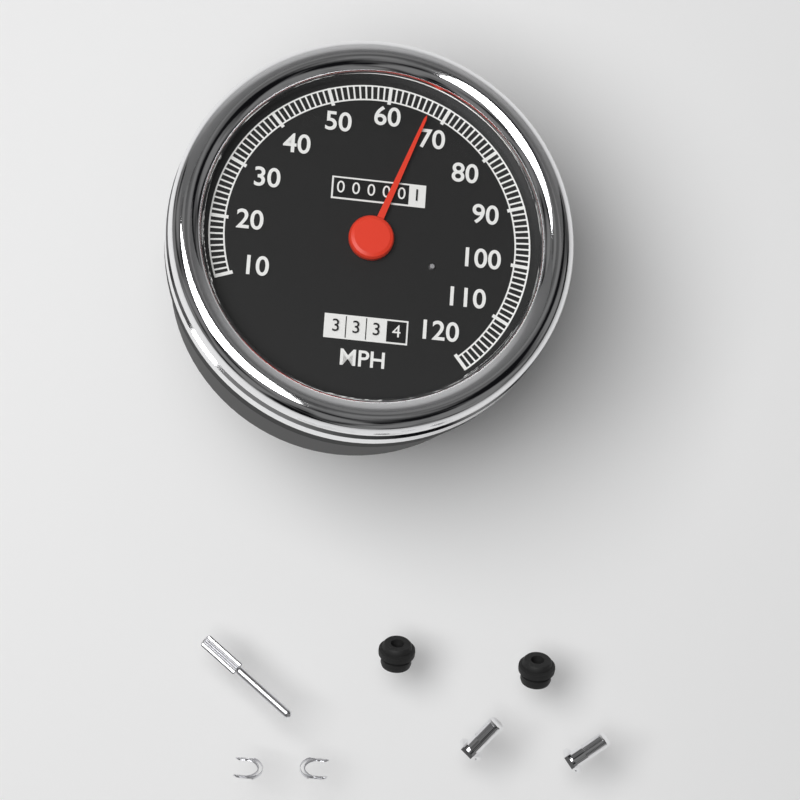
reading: 67 MPH
